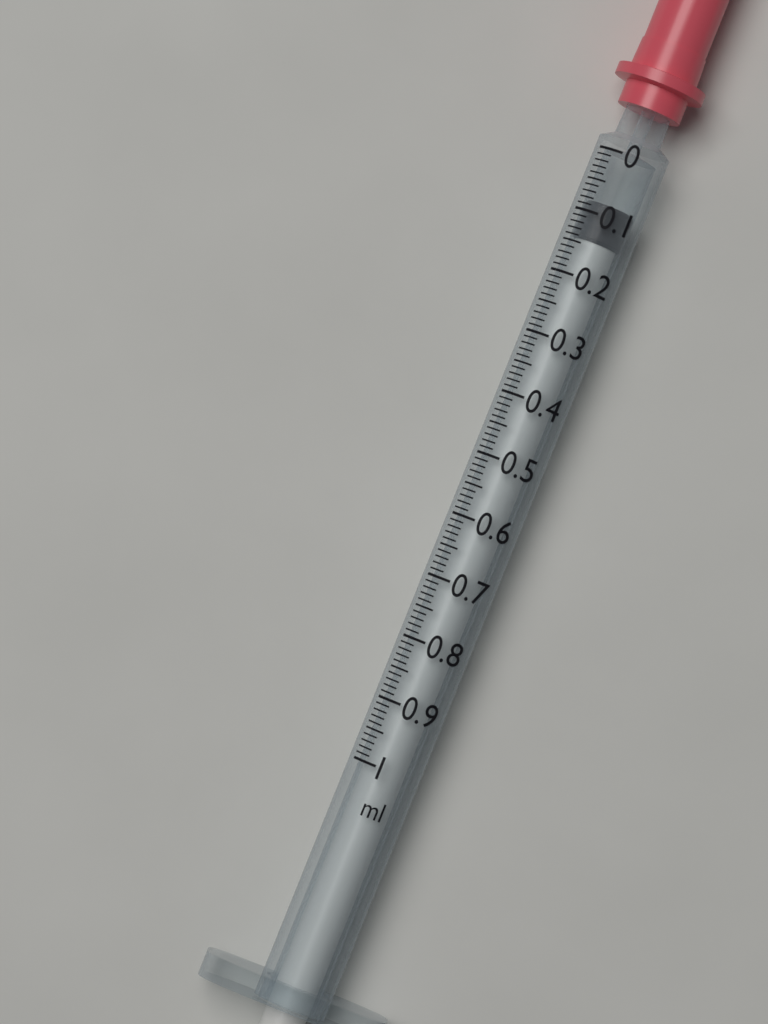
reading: 0.08 ml
